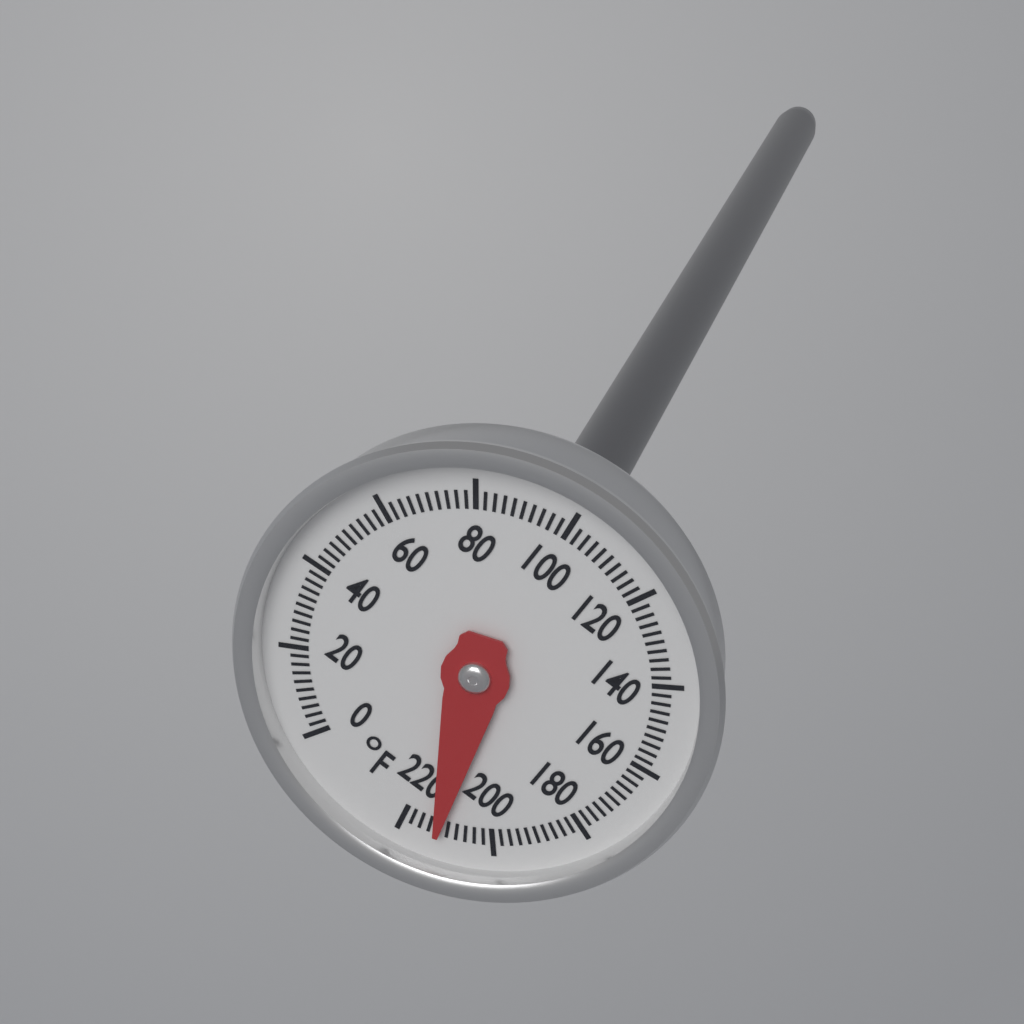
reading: 212 °F
